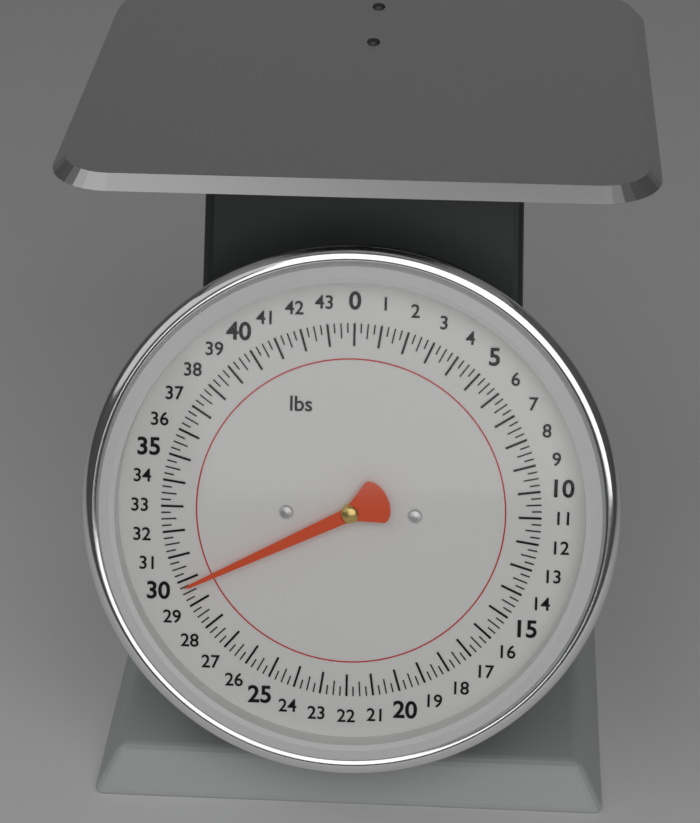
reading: 29.75 lbs
